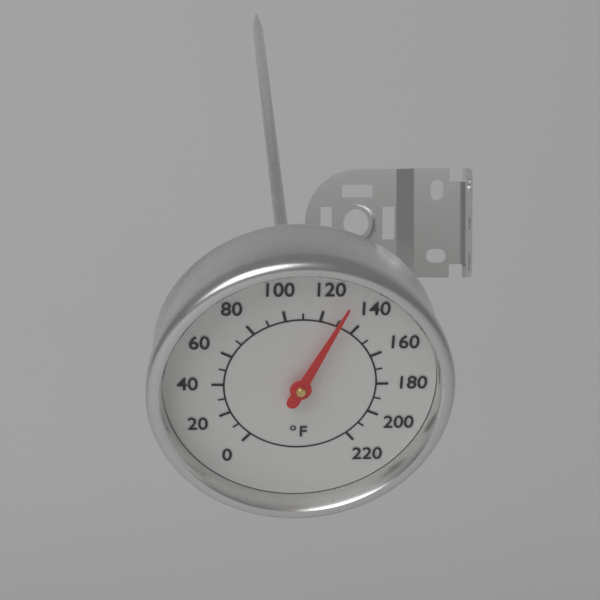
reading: 130 °F
